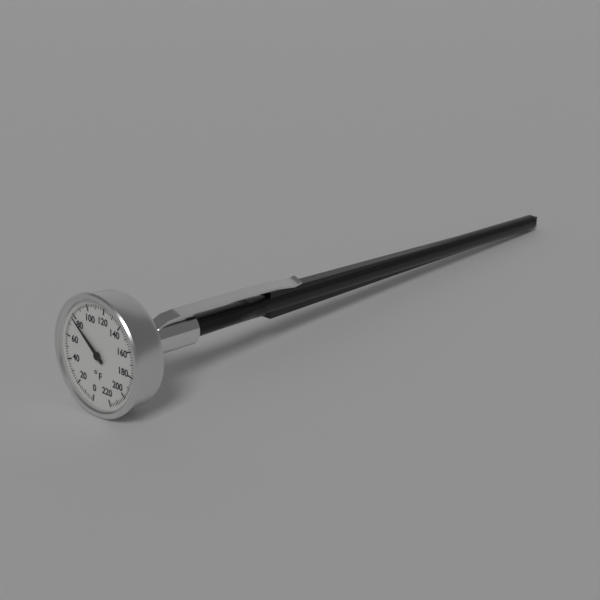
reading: 78 °F
